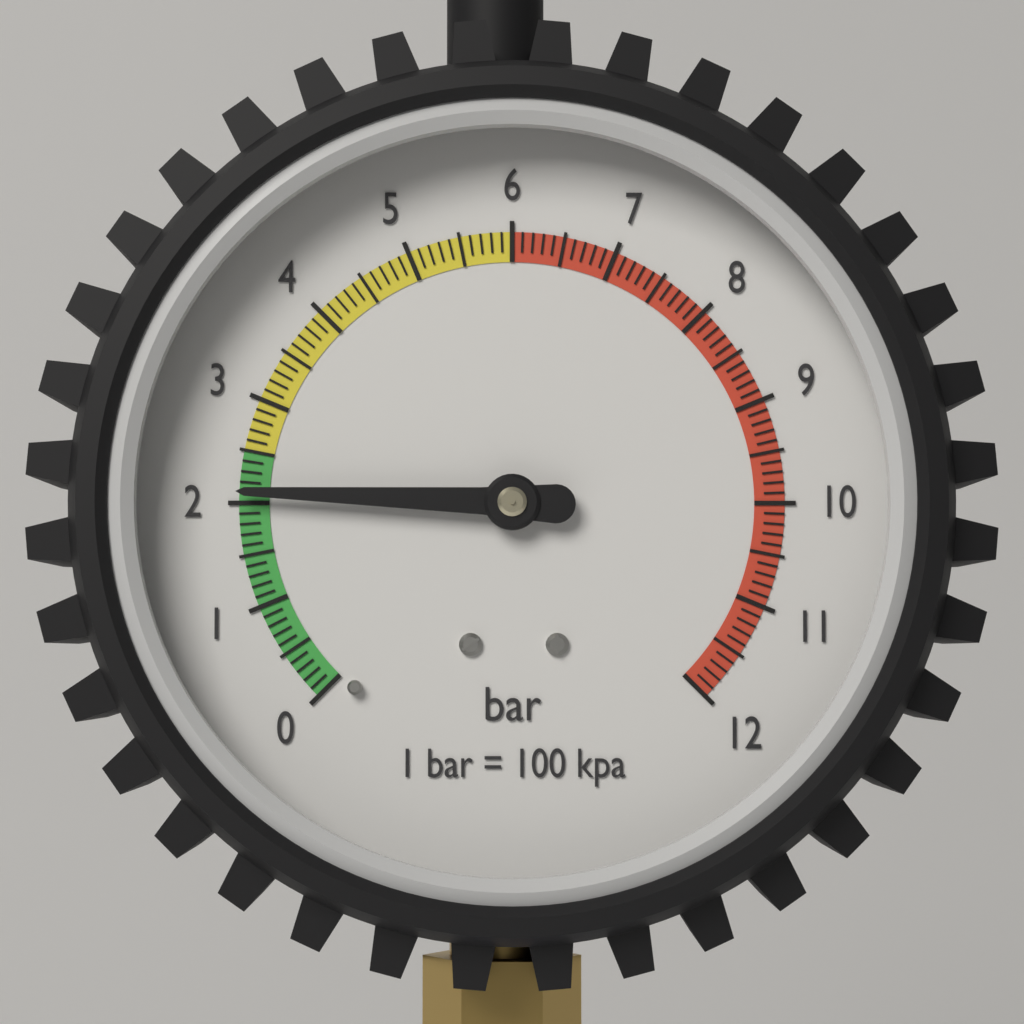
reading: 2.1 bar
